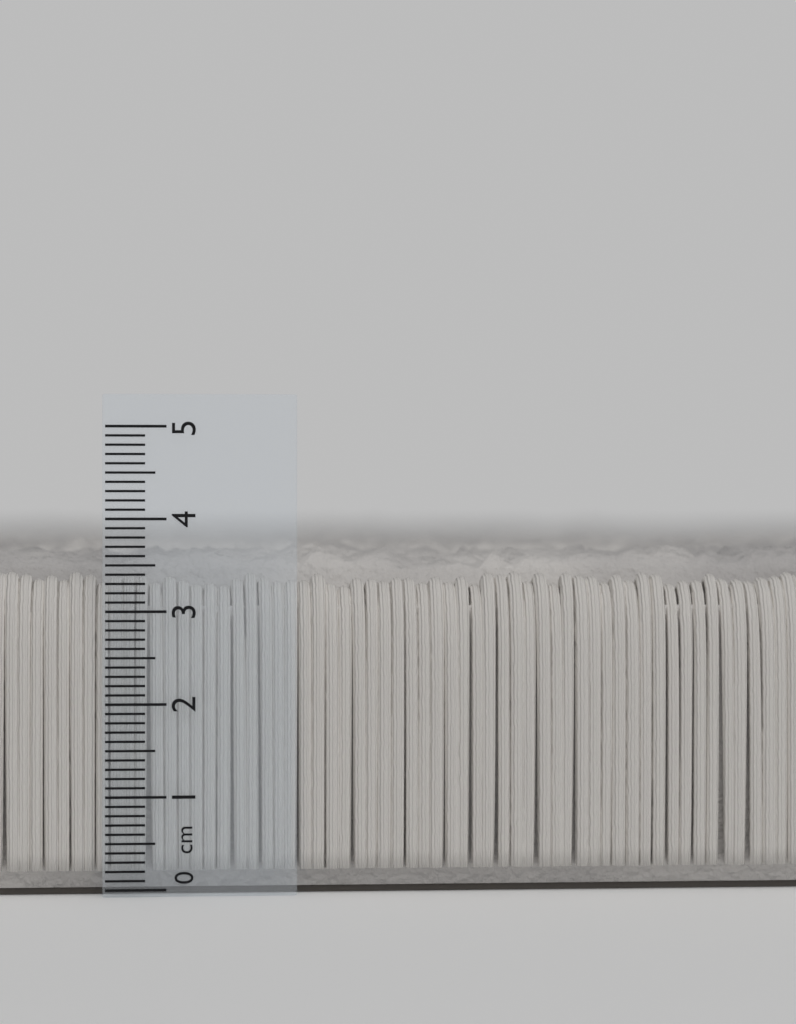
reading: 3.8 cm
